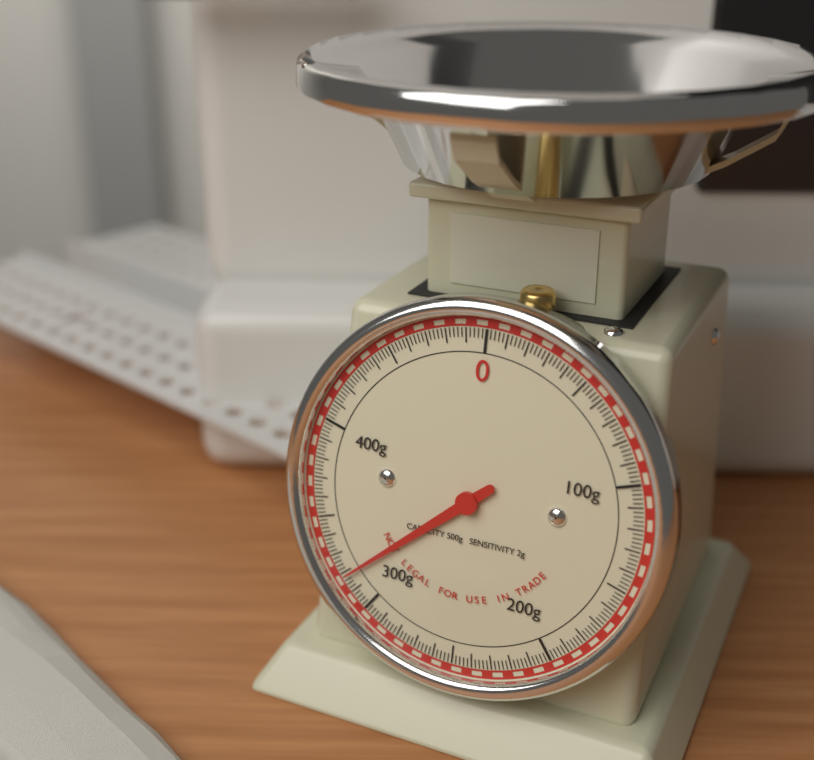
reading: 318 g
